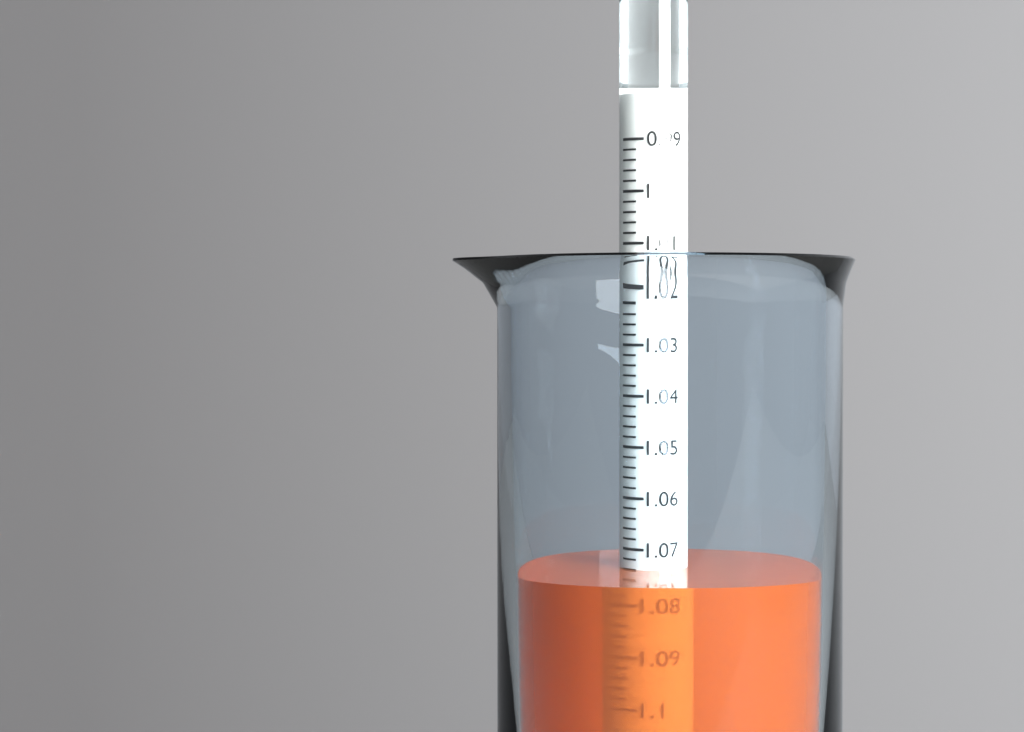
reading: 1.074 (no unit)
